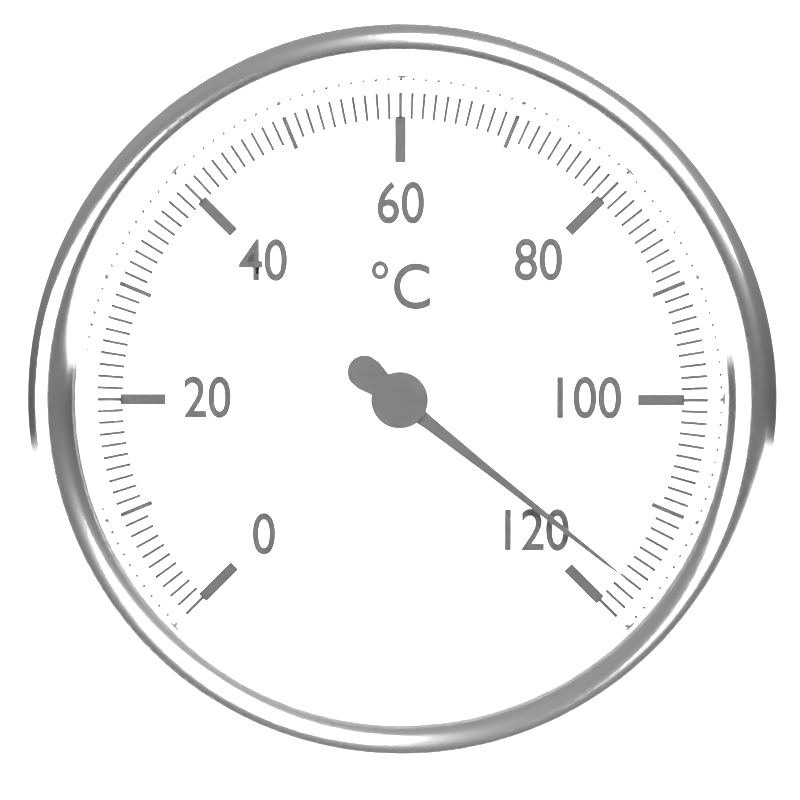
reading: 117 °C
